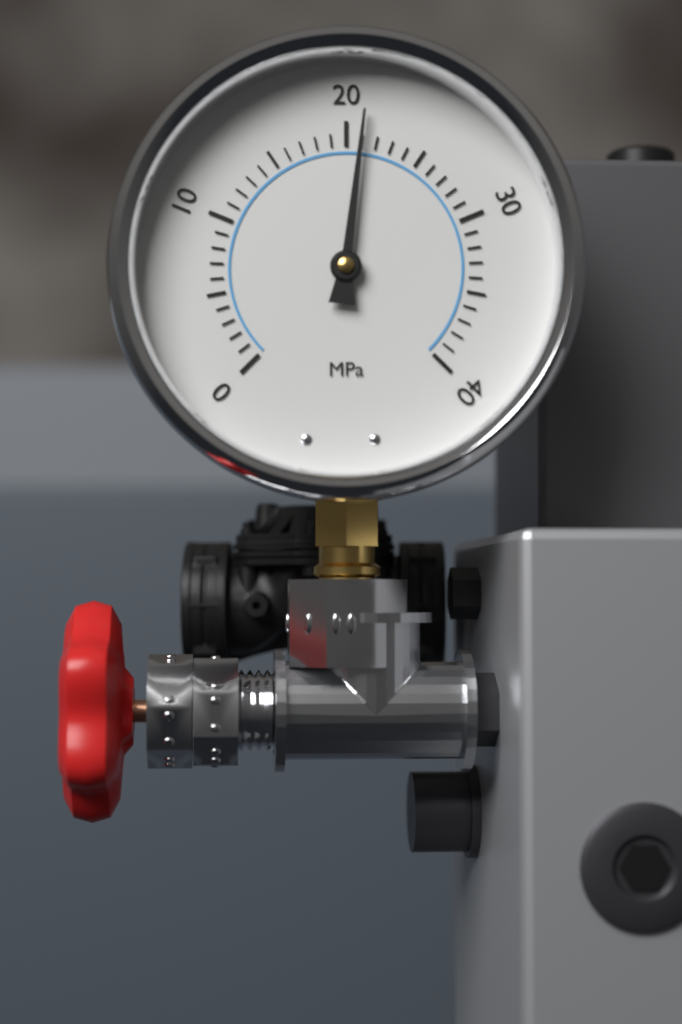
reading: 21 MPa
